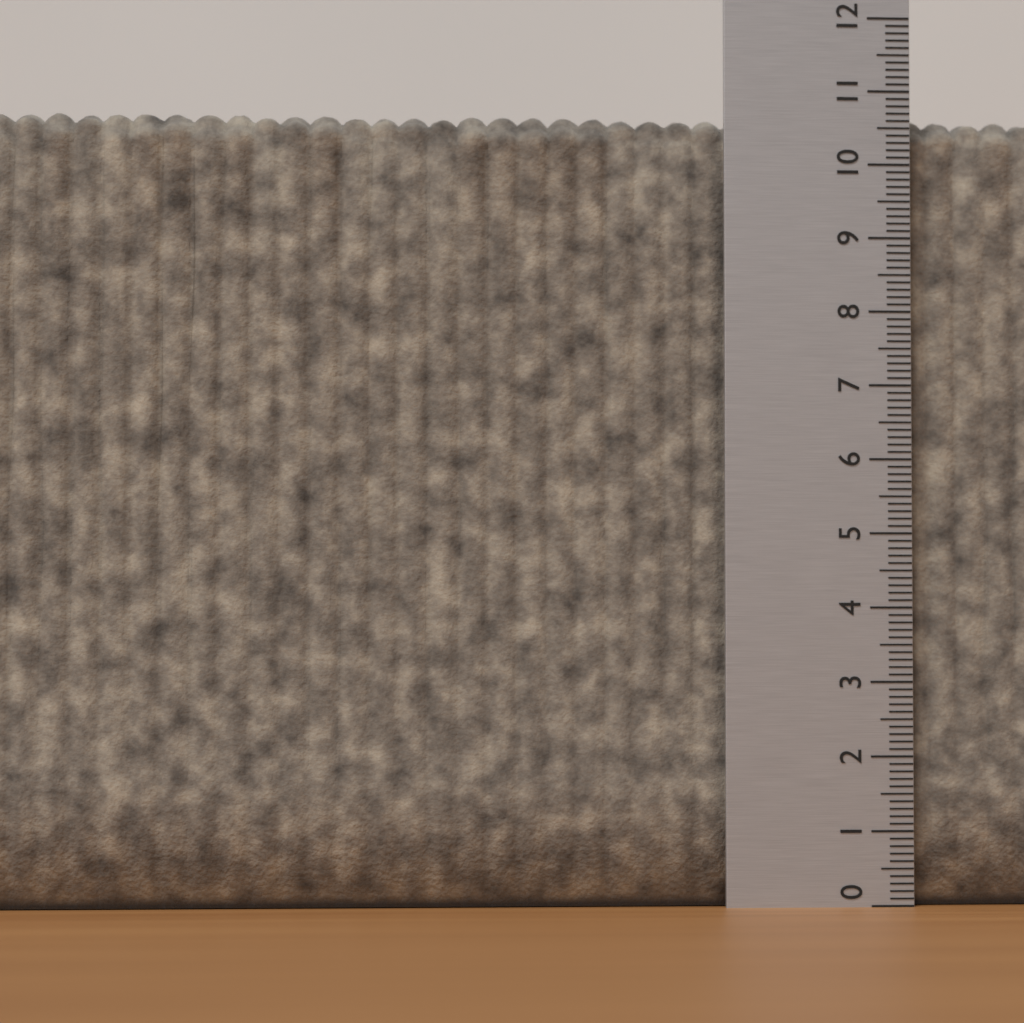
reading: 10.7 (no unit)
